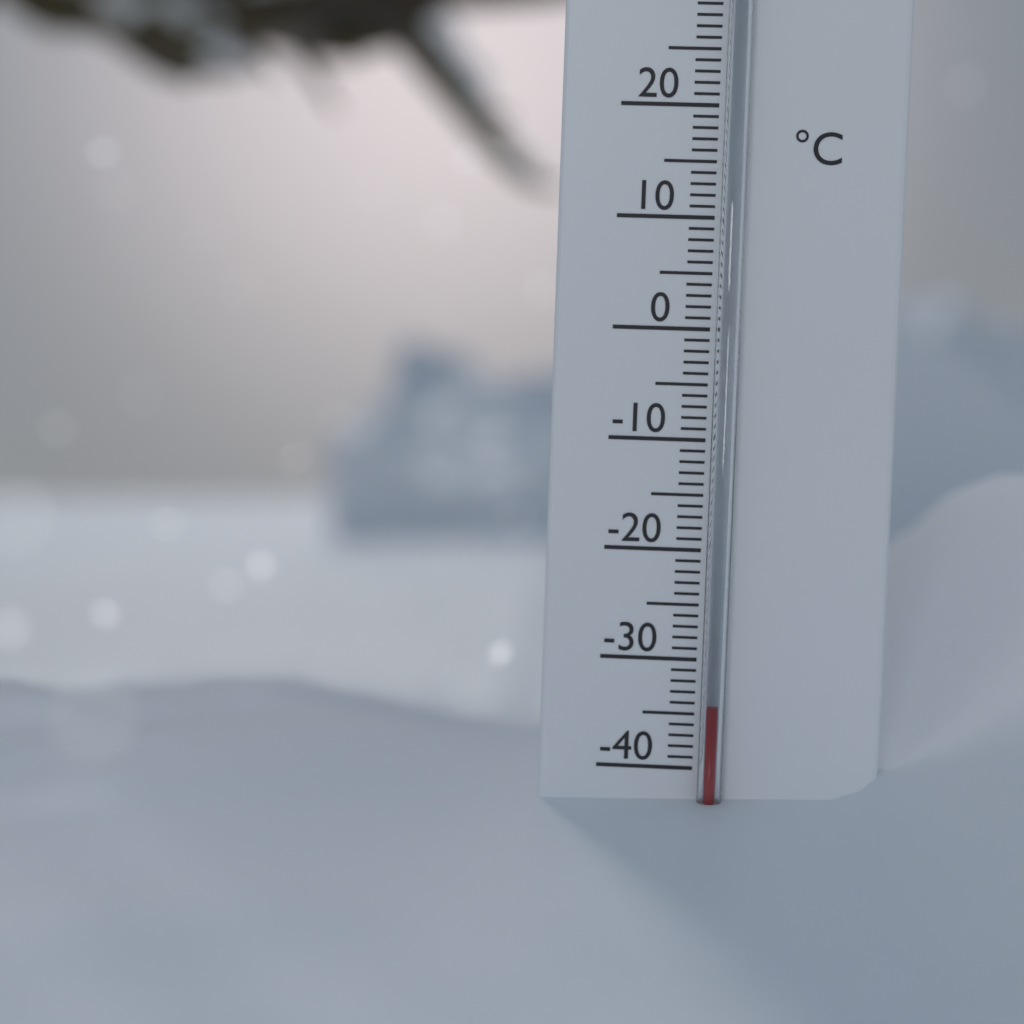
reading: -34 °C
